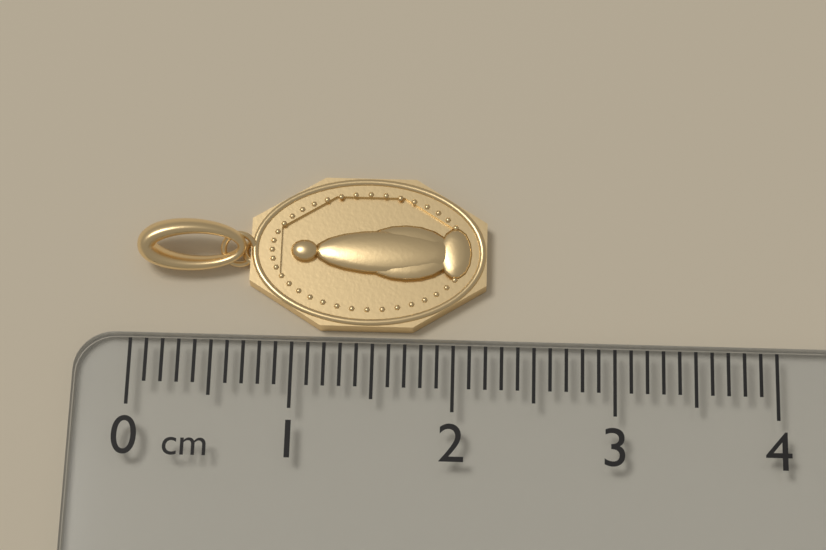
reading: 2.2 cm
